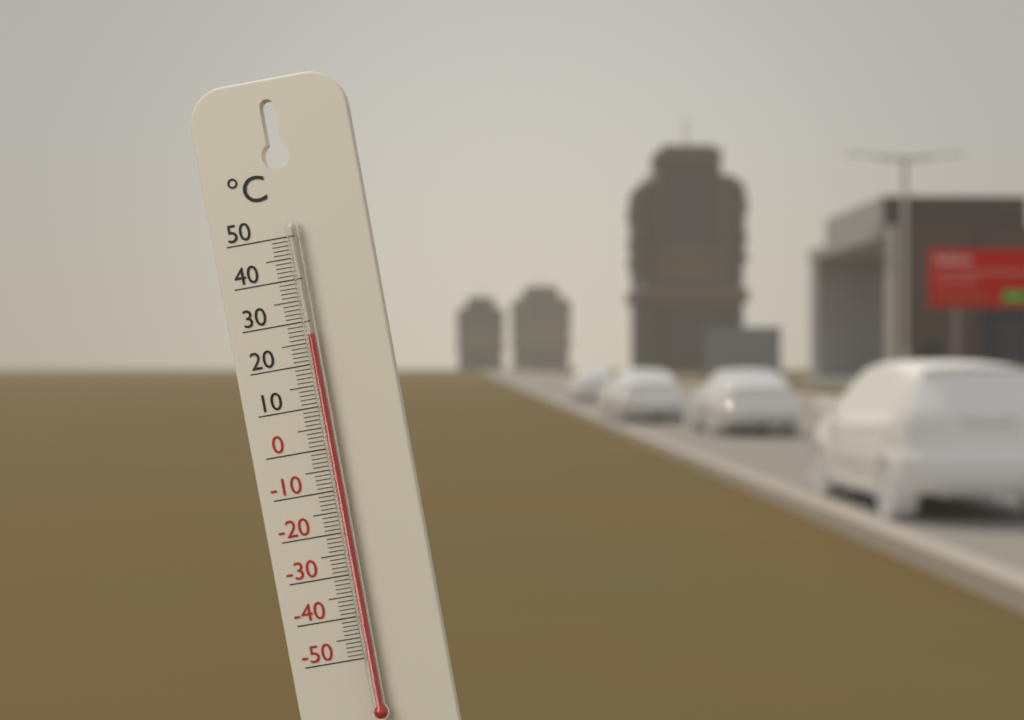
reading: 27 °C
